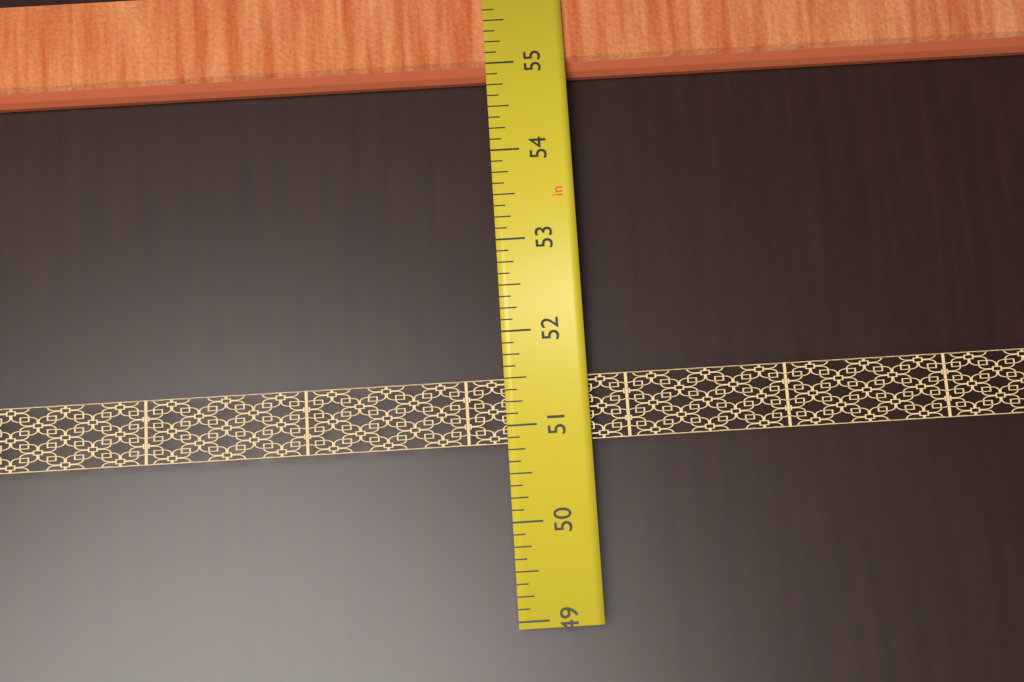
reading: 54.875 in
